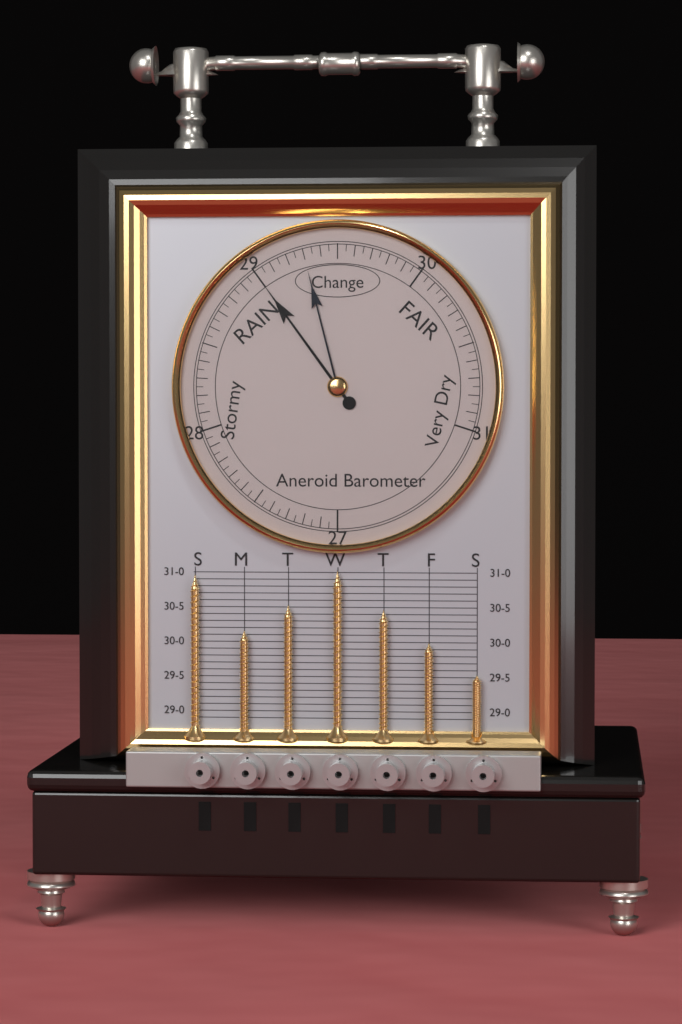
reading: 29.00 (no unit)
